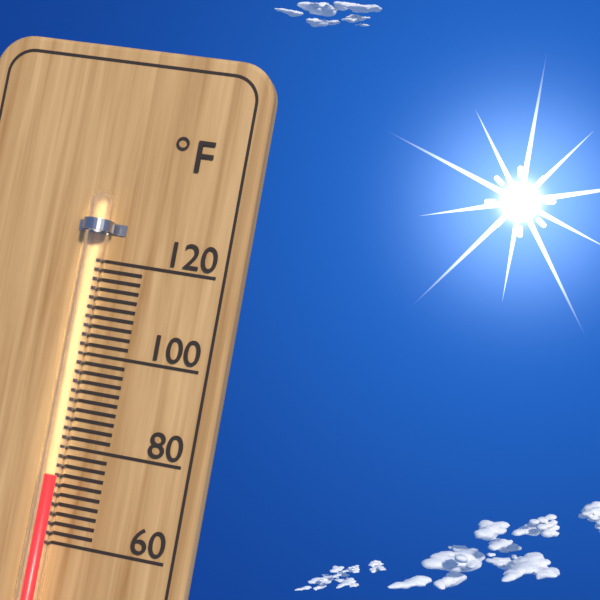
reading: 74 °F
